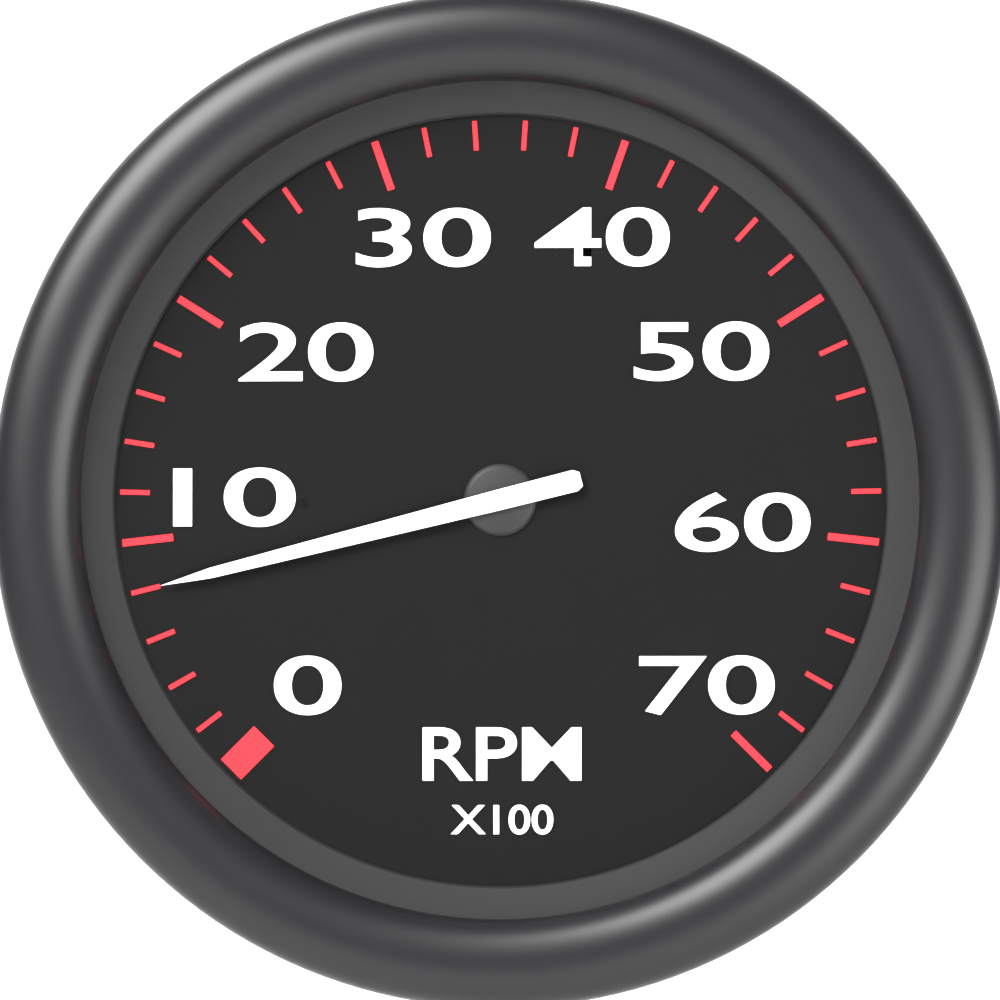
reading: 800 RPM
